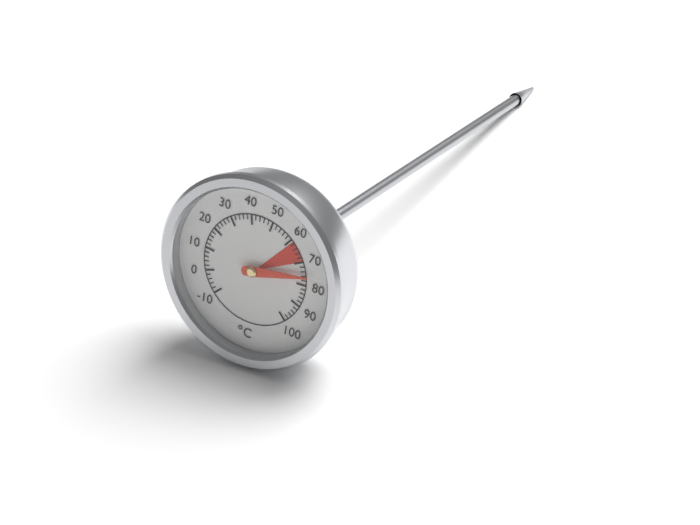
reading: 76 °C
